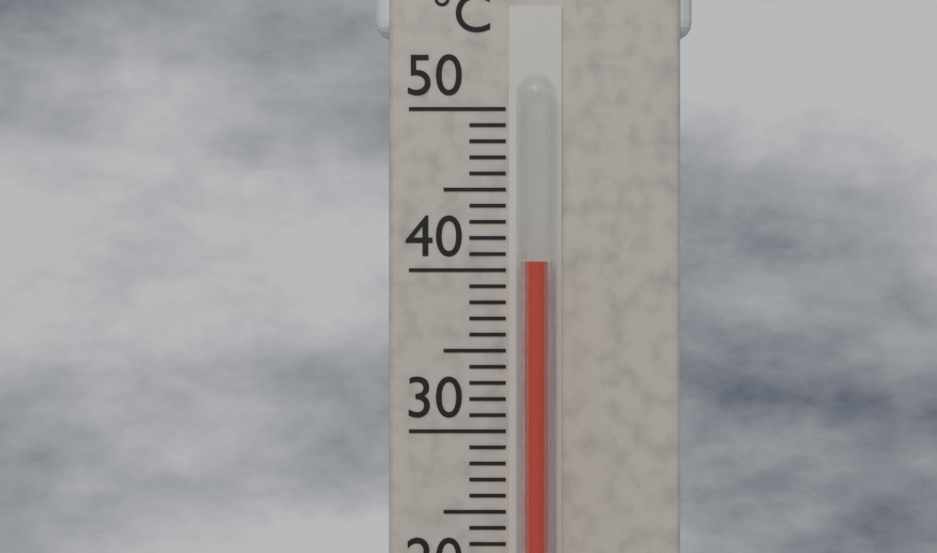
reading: 40.5 °C
